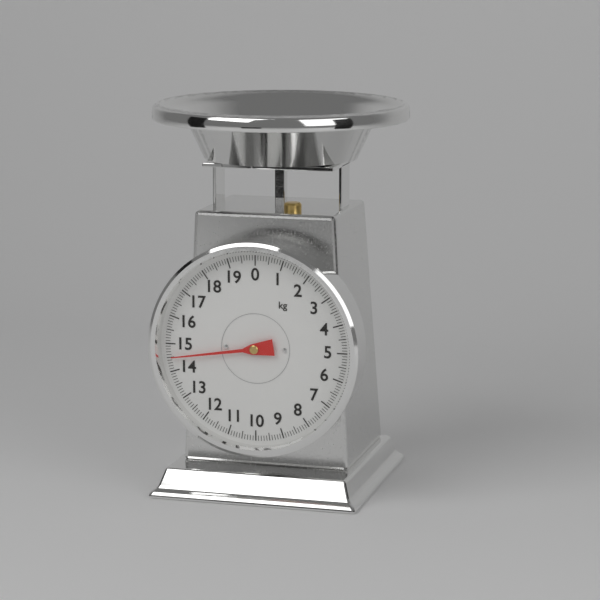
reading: 14.5 kg
